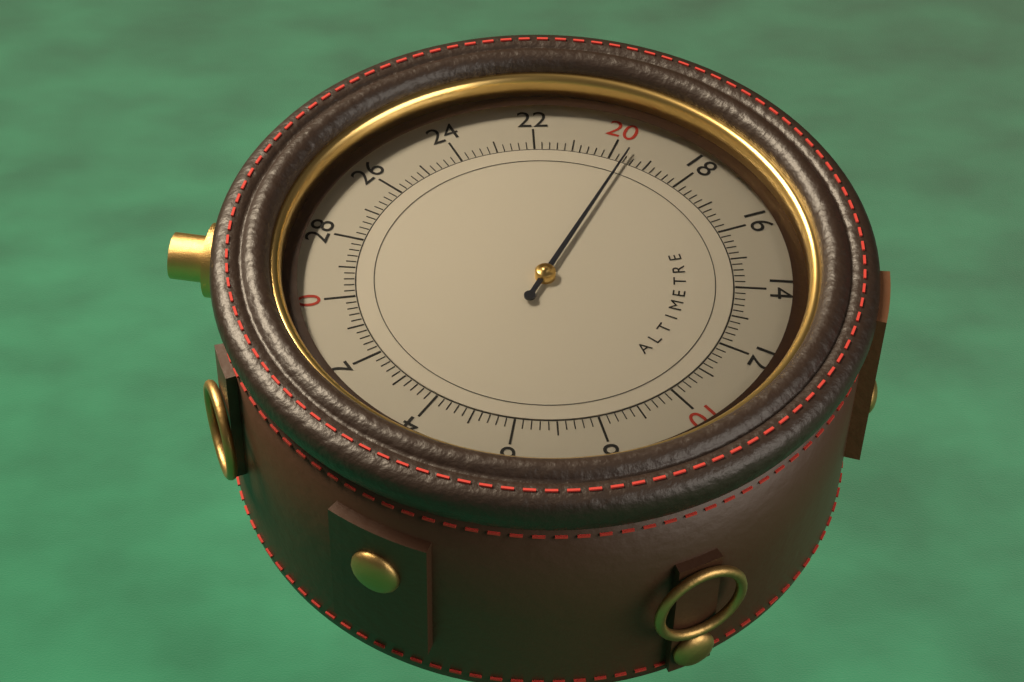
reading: 19.6 (no unit)
